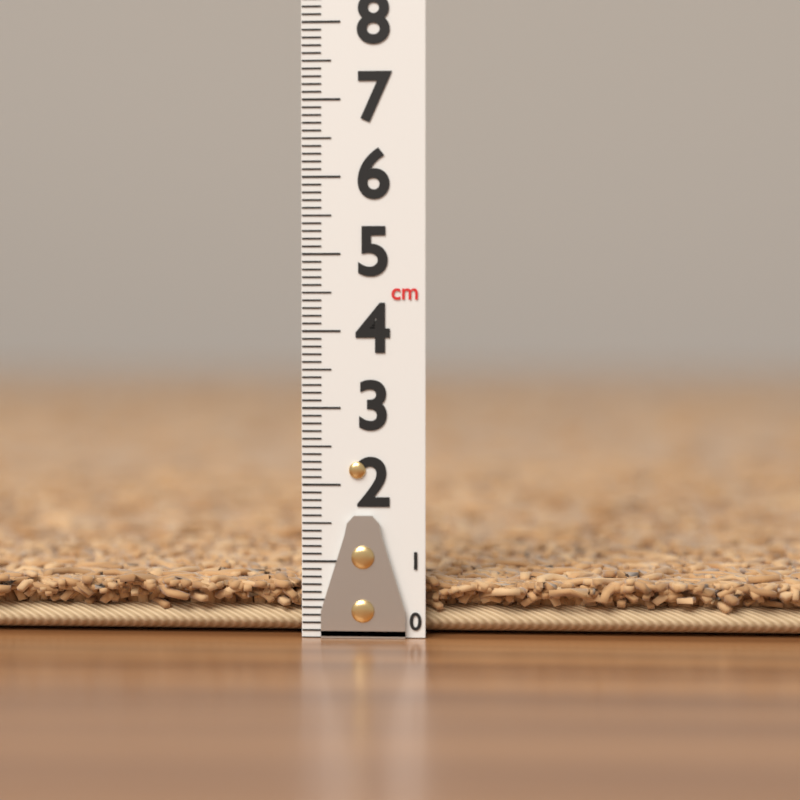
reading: 0.9 cm
